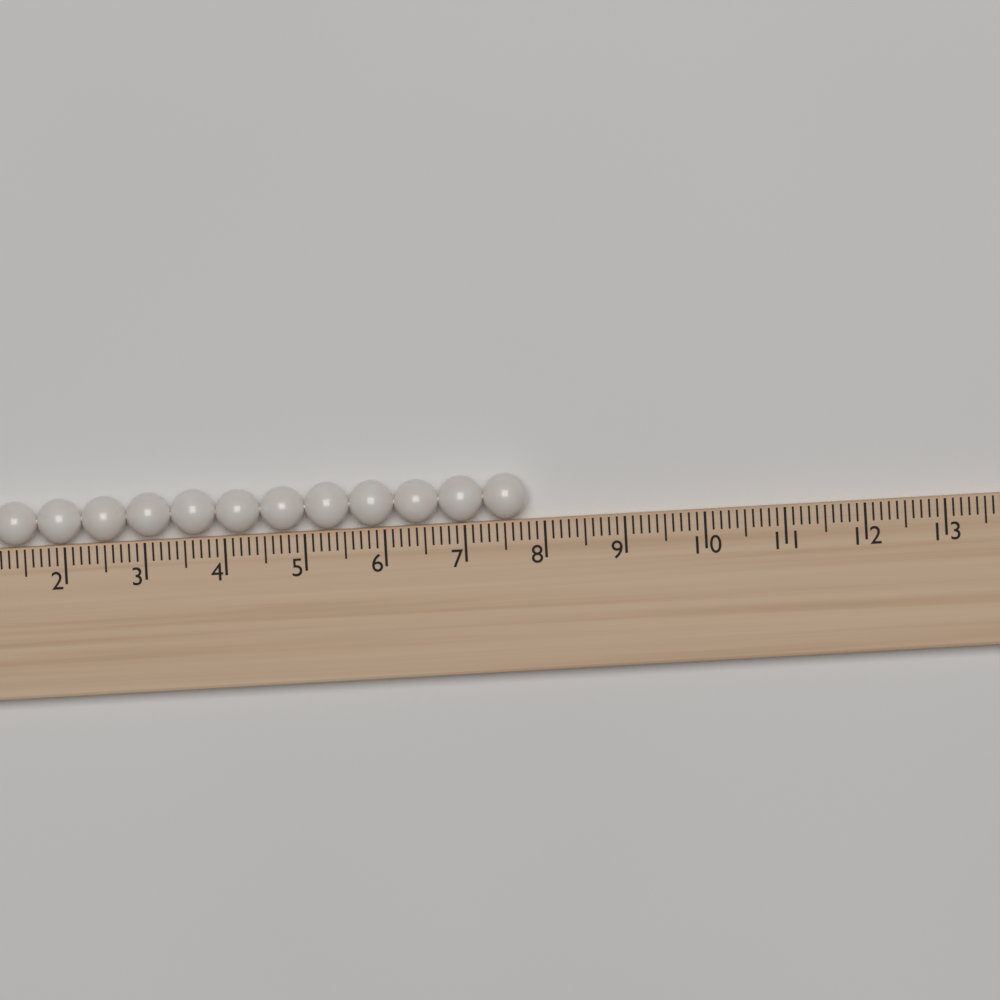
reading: 7.8 (no unit)
